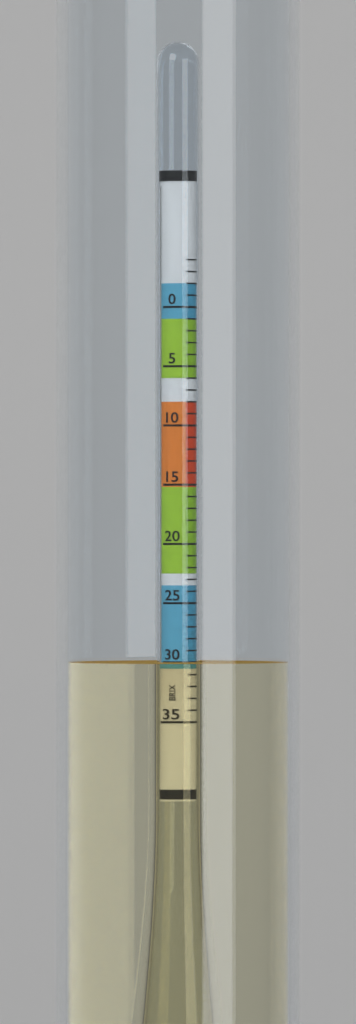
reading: 30 BRIX
